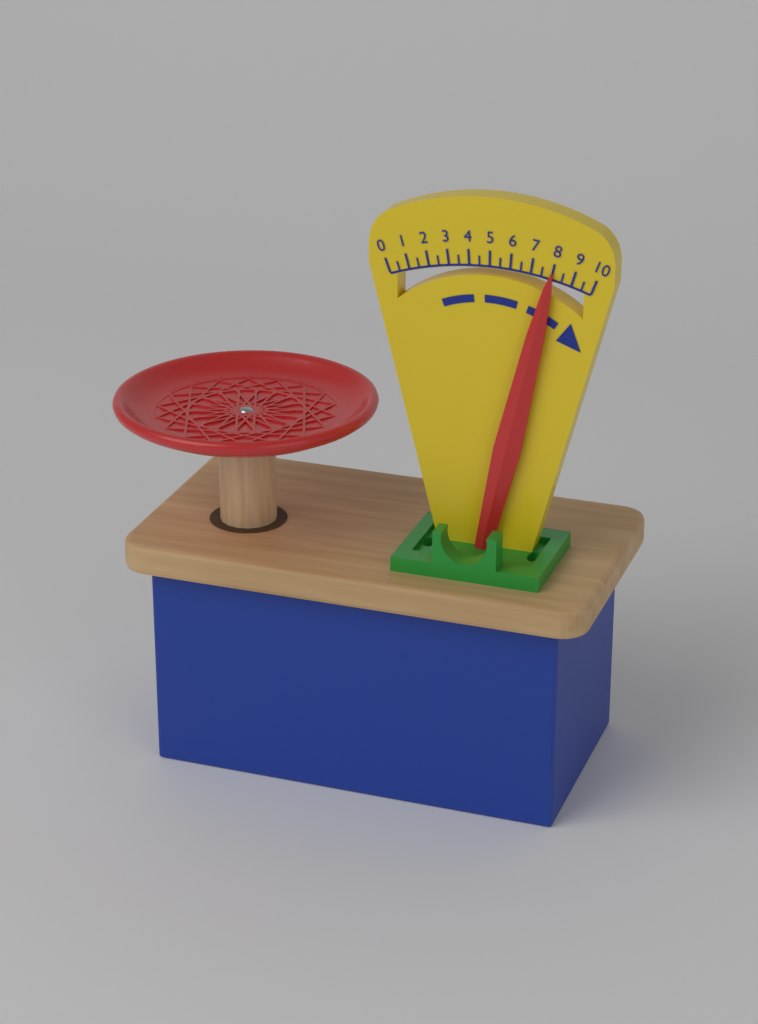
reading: 8.0 (no unit)
